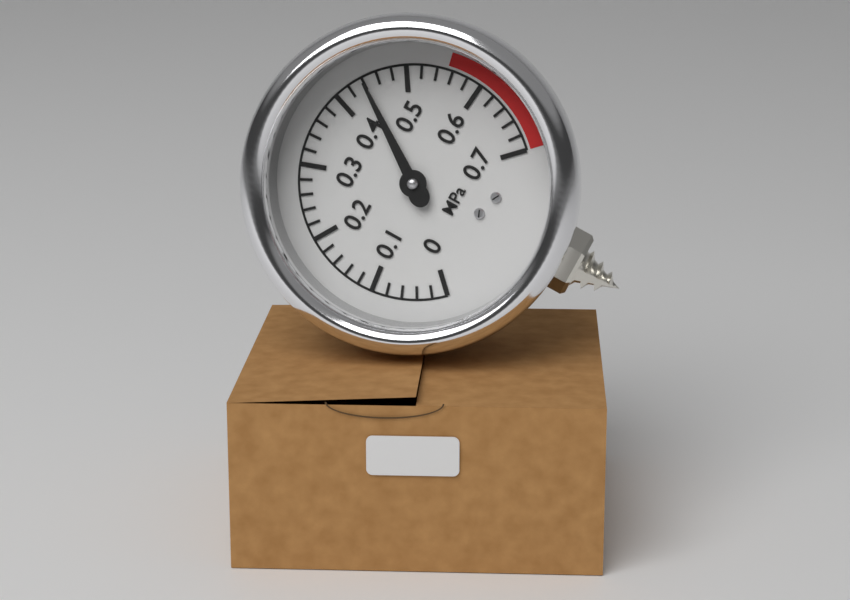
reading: 0.44 MPa
